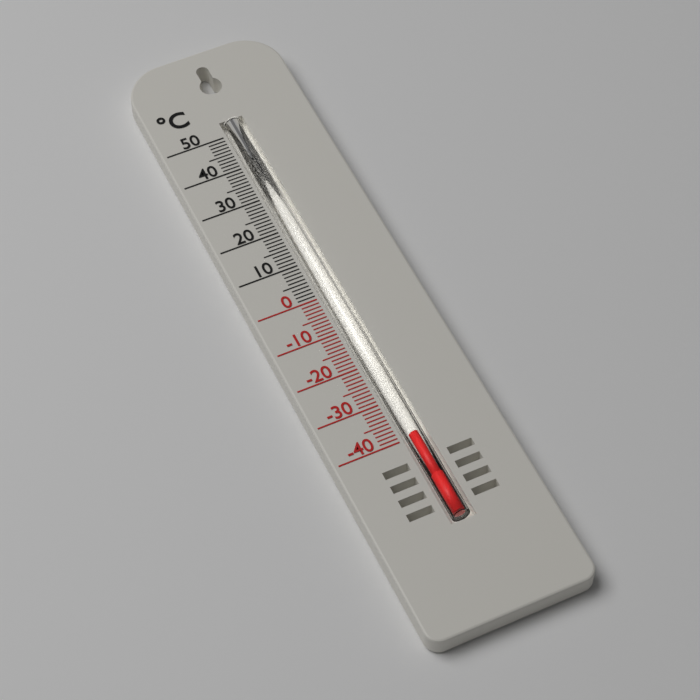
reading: -39 °C
